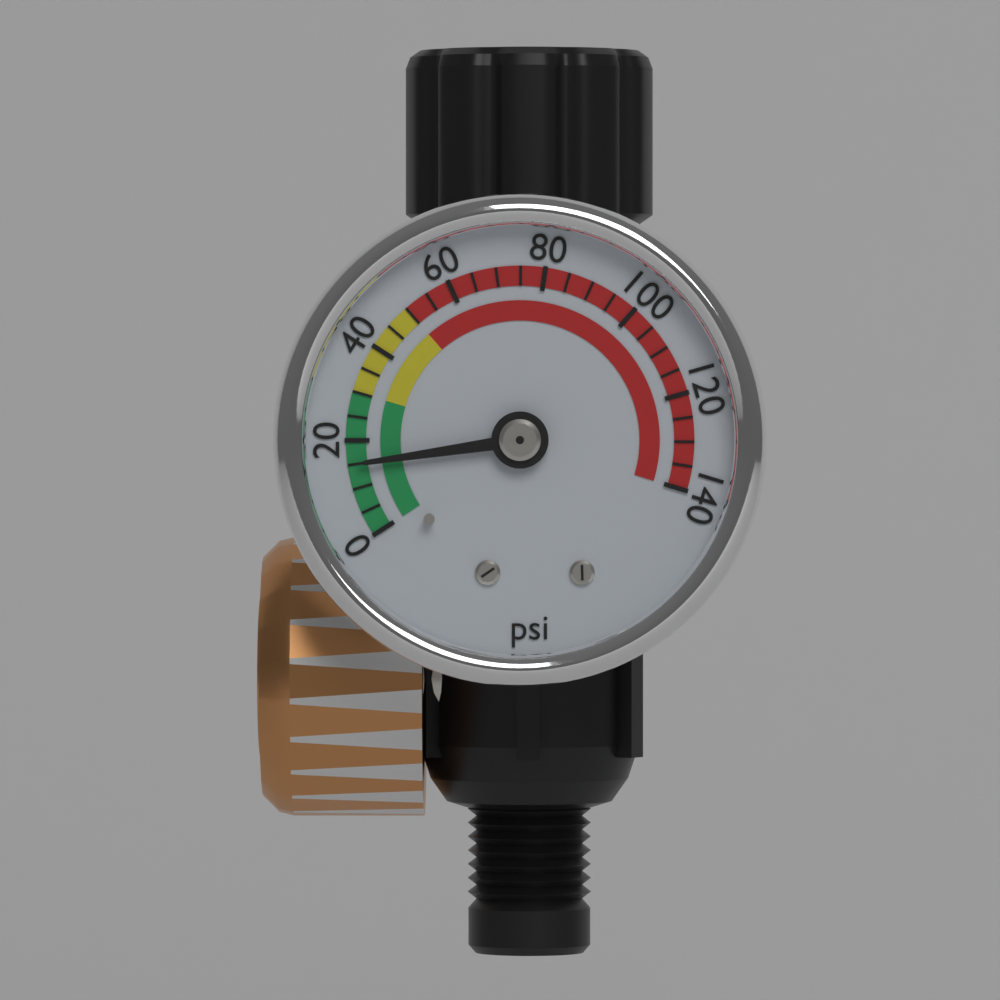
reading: 15 psi
